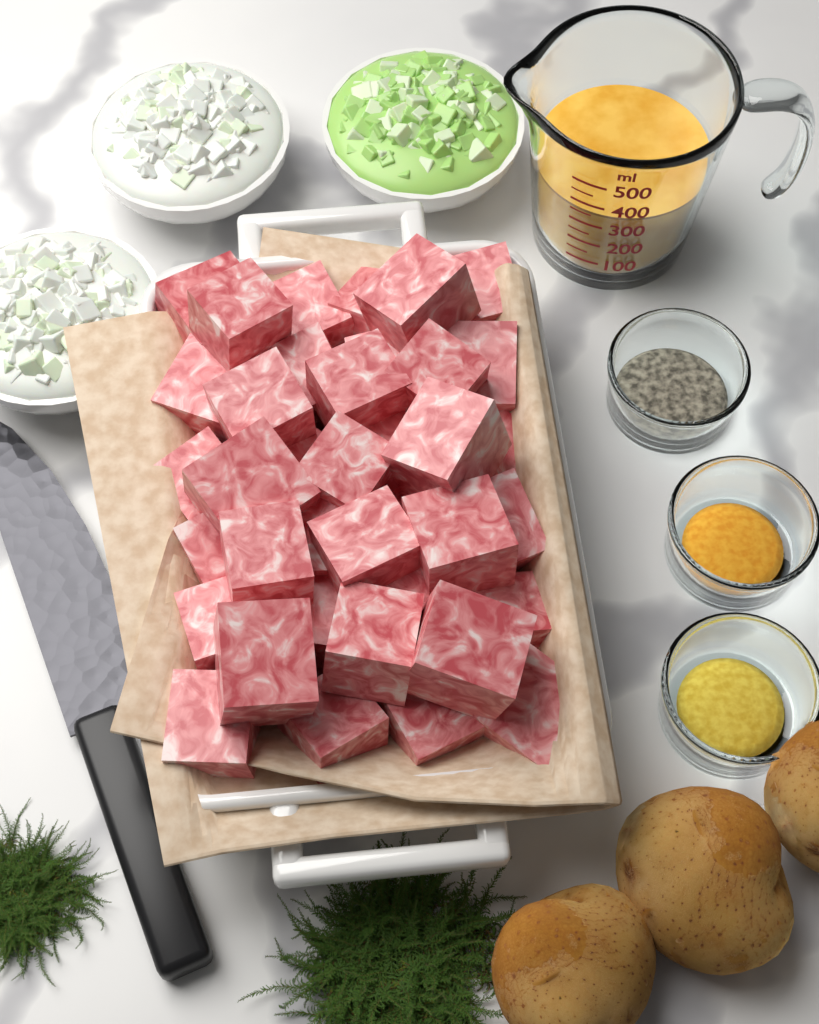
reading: 350 ml
